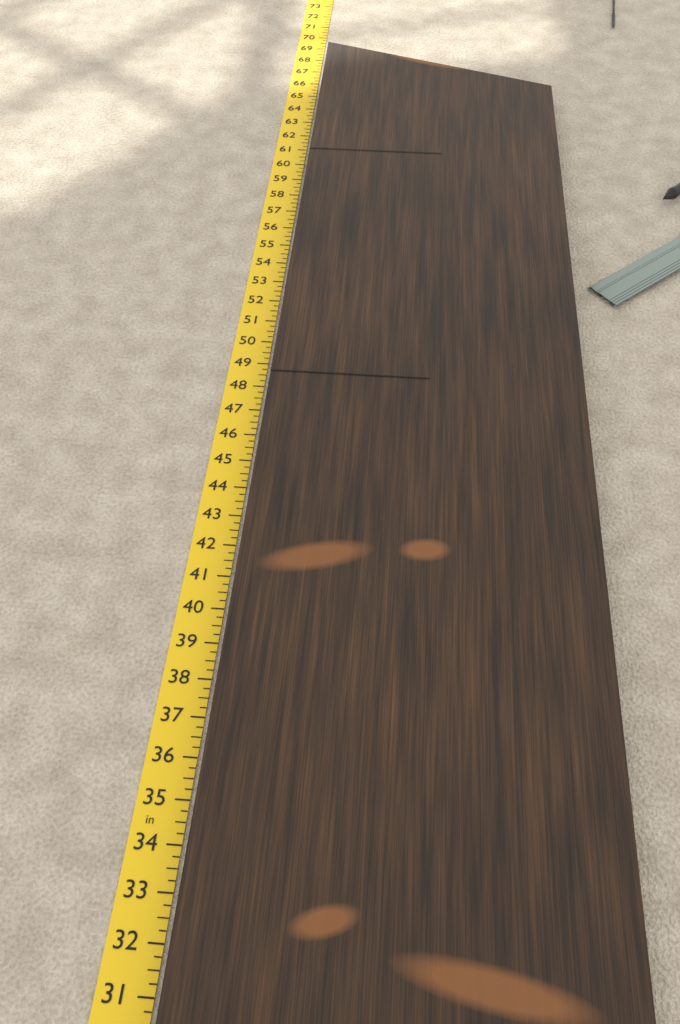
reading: 68.25 in
